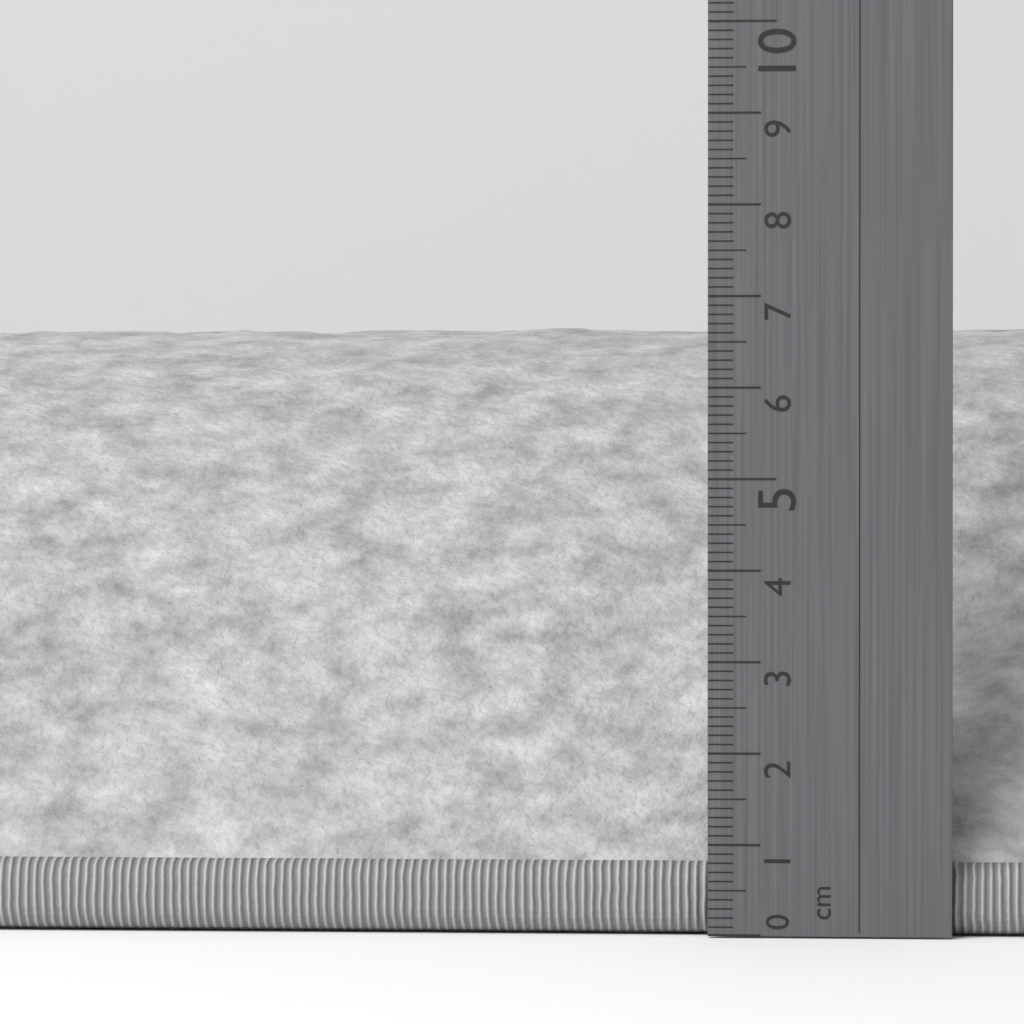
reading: 6.9 cm
